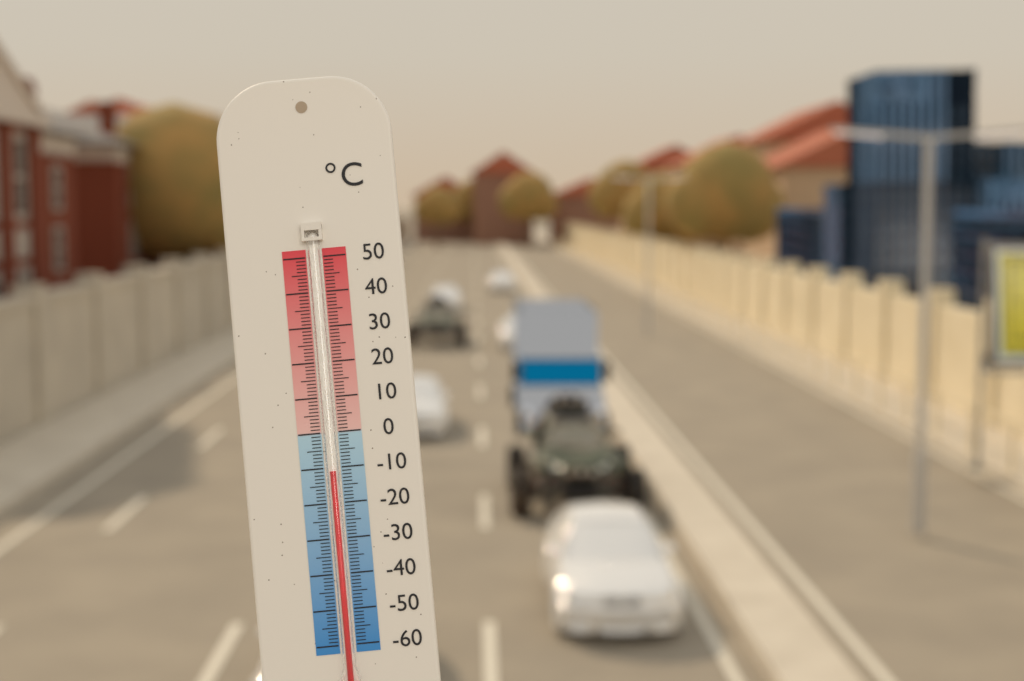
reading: -11 °C
